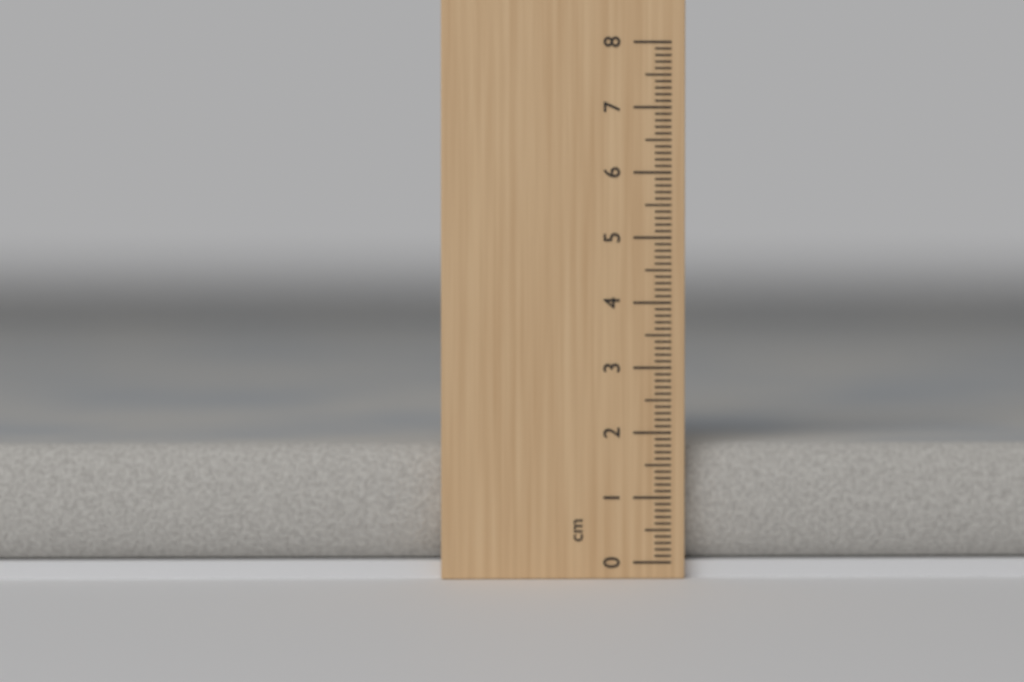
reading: 1.8 cm
